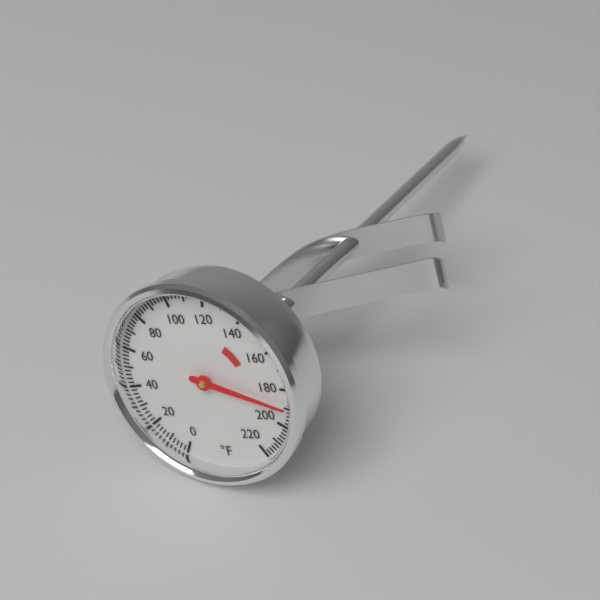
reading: 190 °F
